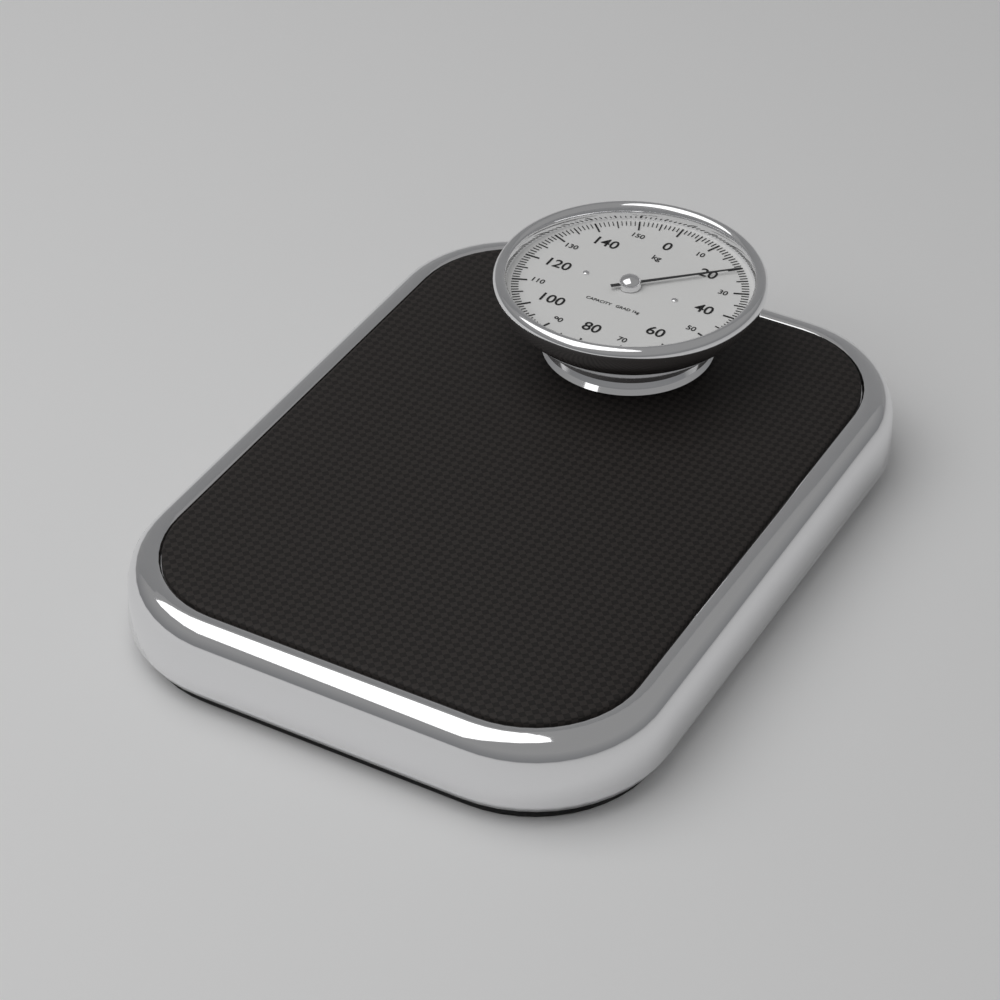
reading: 21 kg
